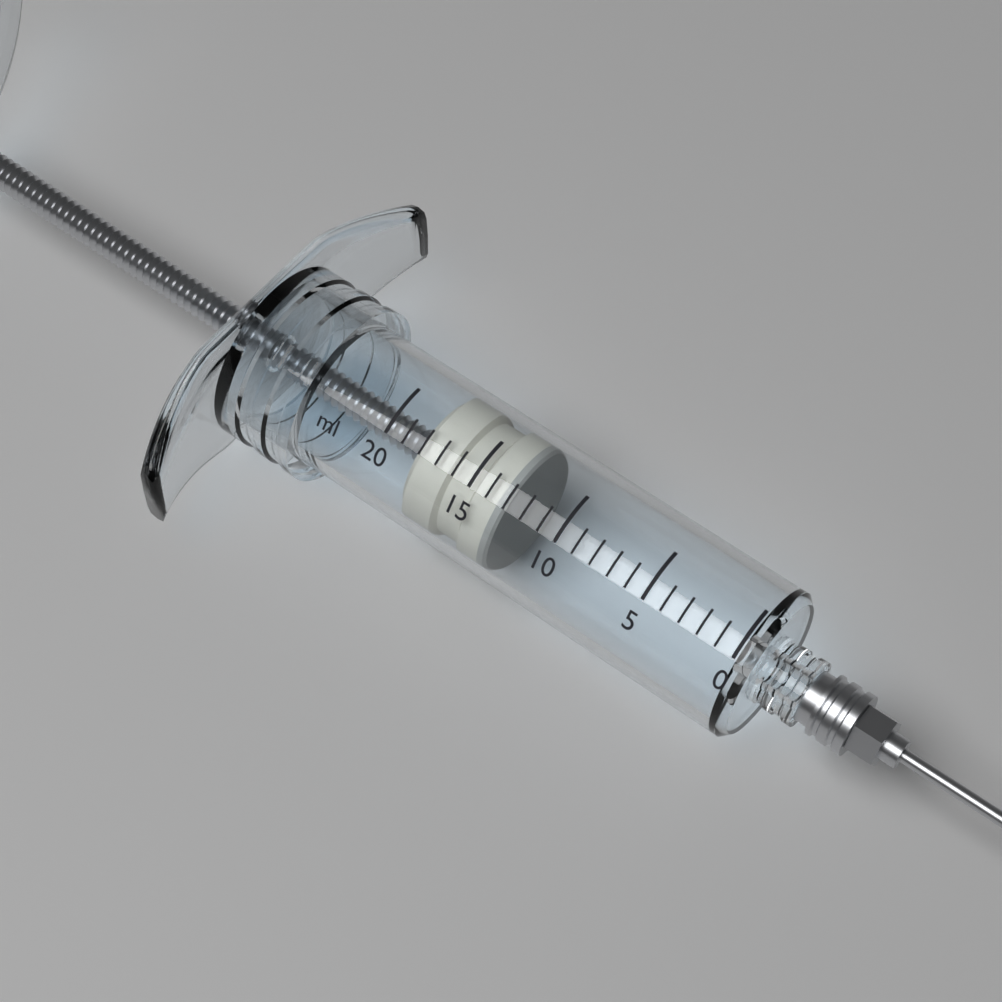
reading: 13 ml
